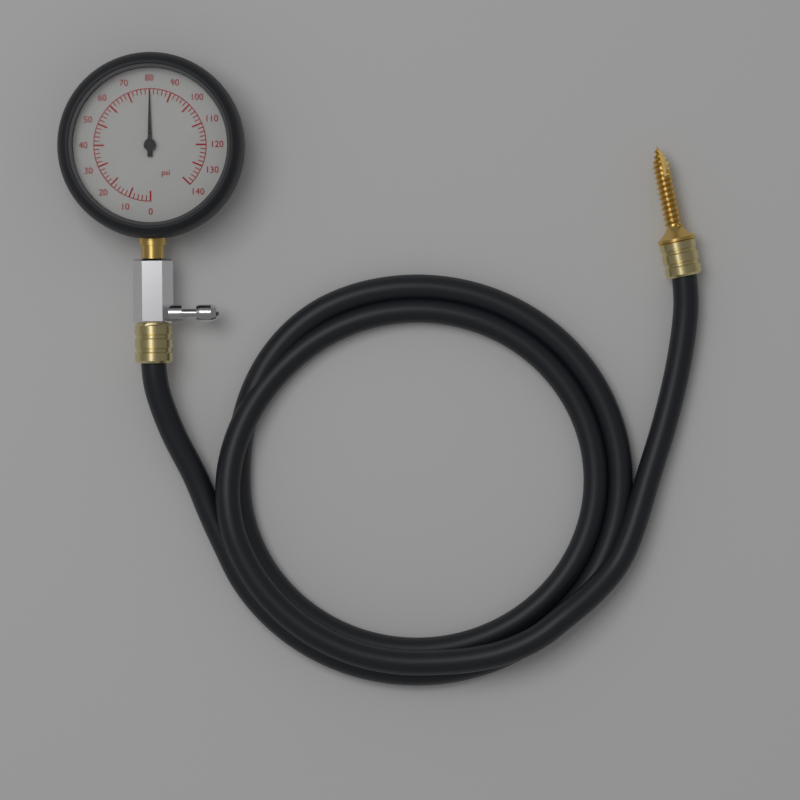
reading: 80 psi
